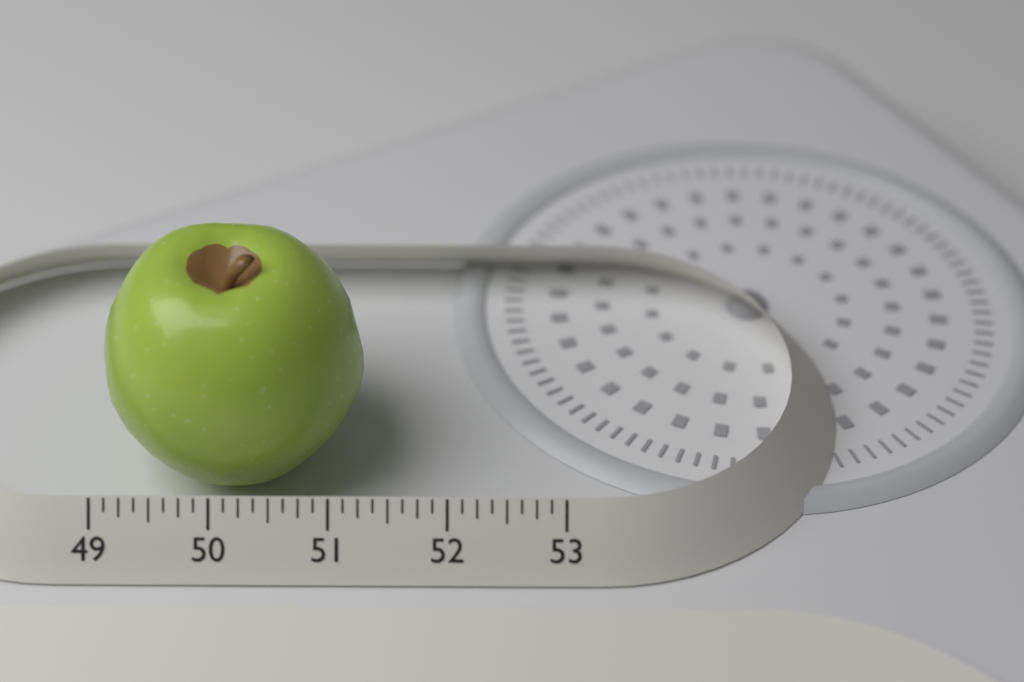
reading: 51.250 (no unit)
